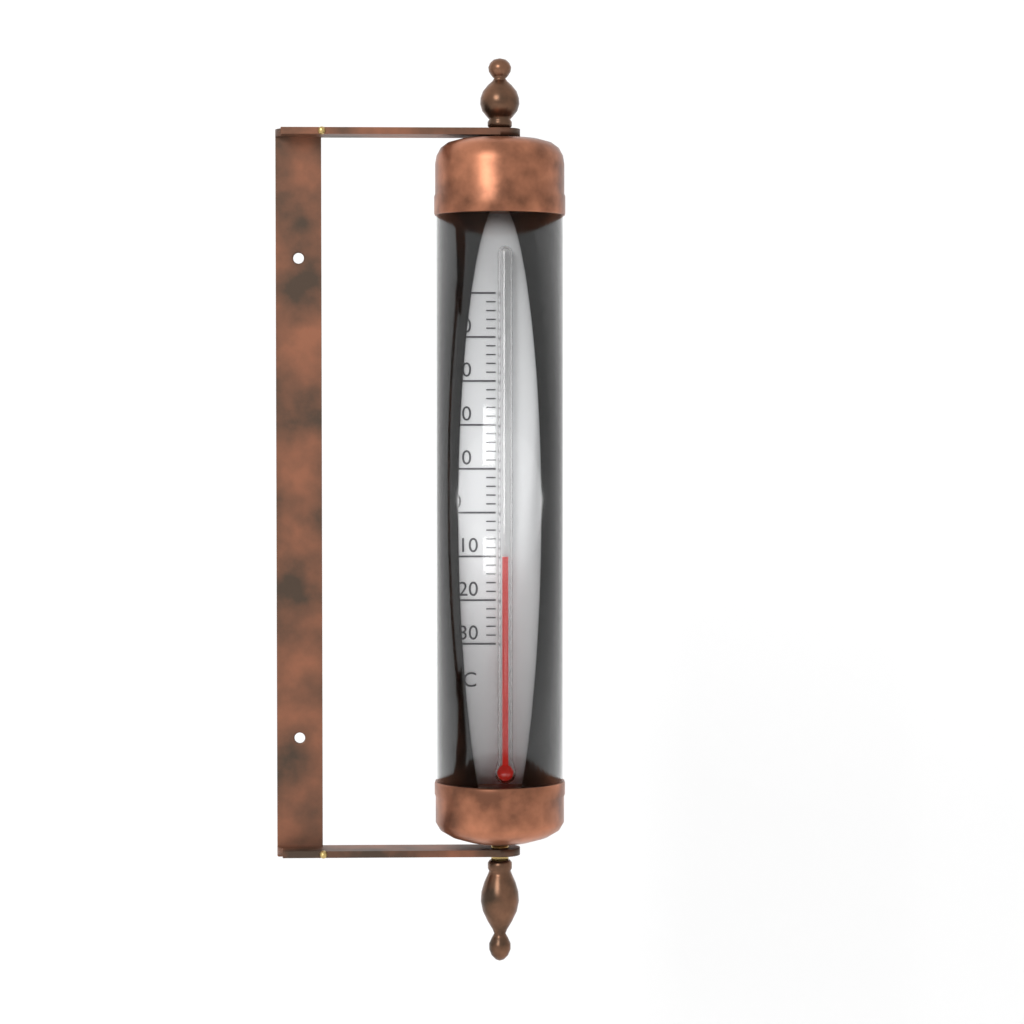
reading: -10 °C
